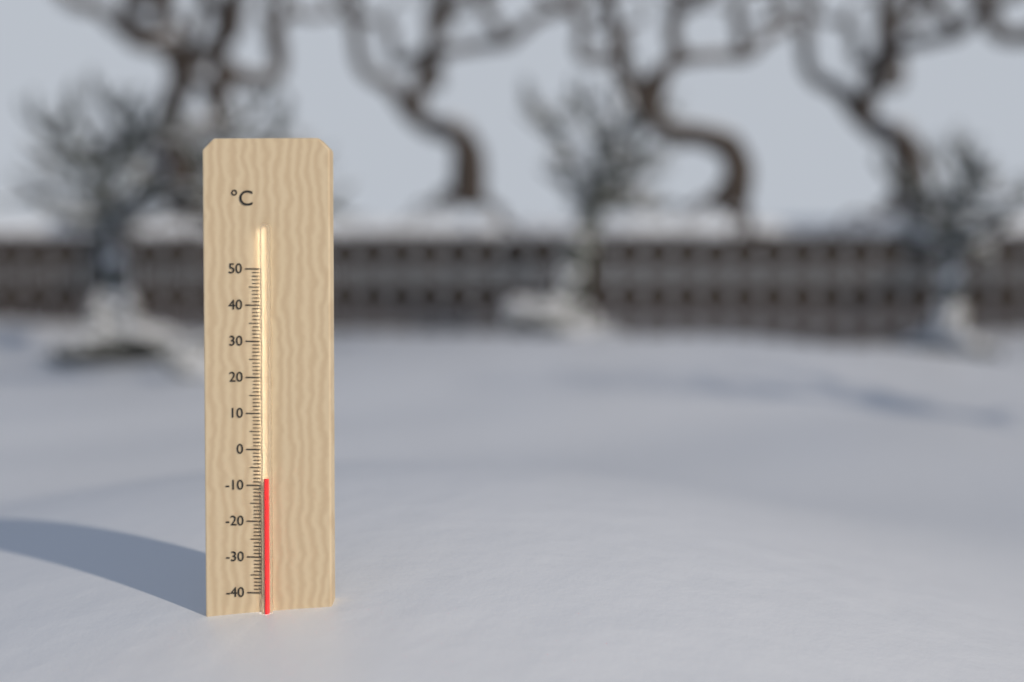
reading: -8 °C
